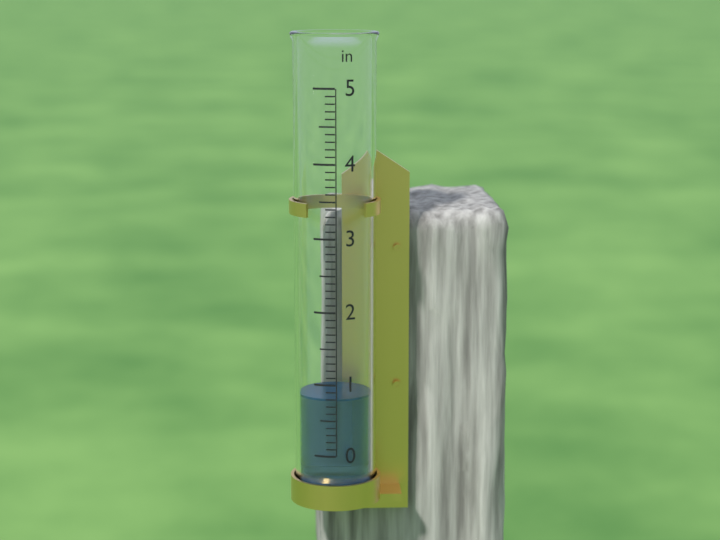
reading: 0.8 in
